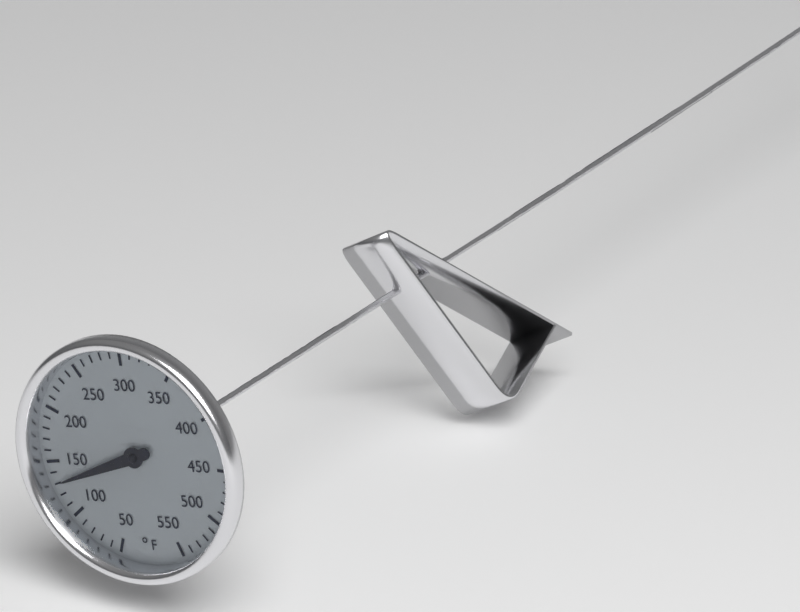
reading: 130 °F
